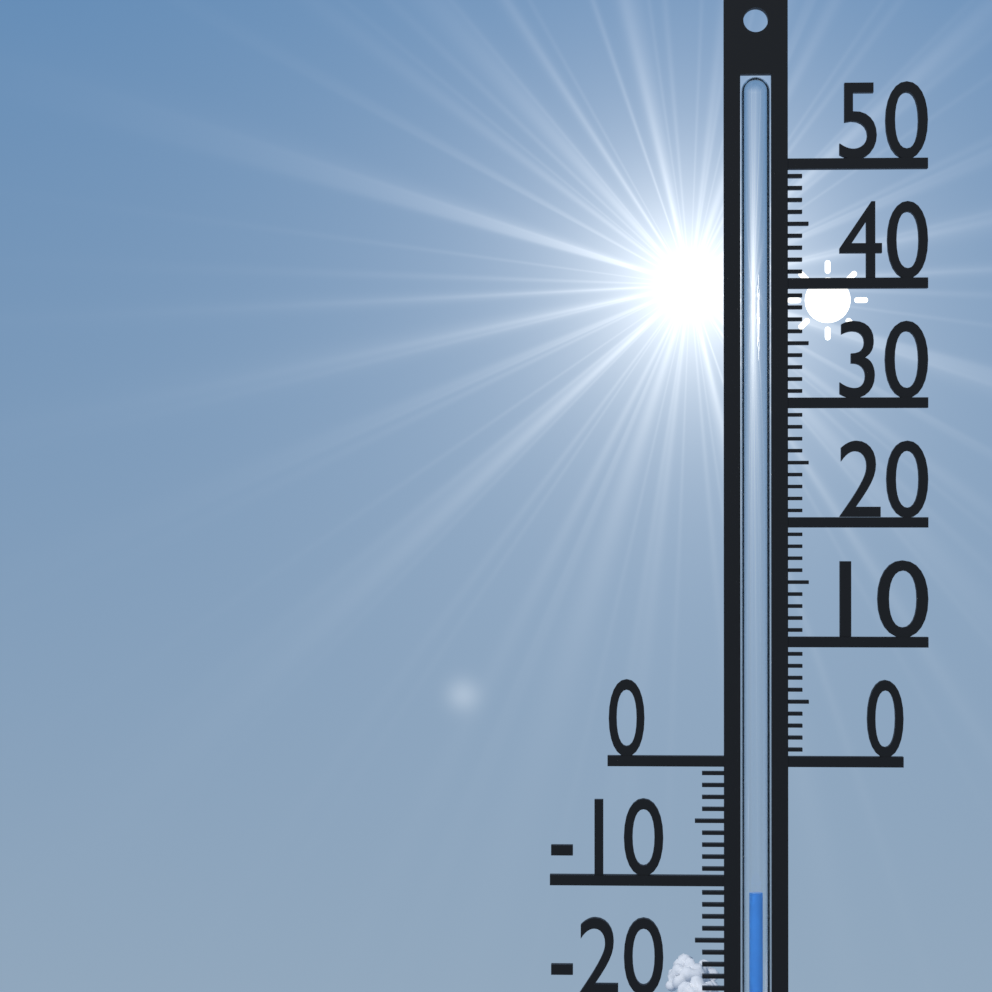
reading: -11 °C
